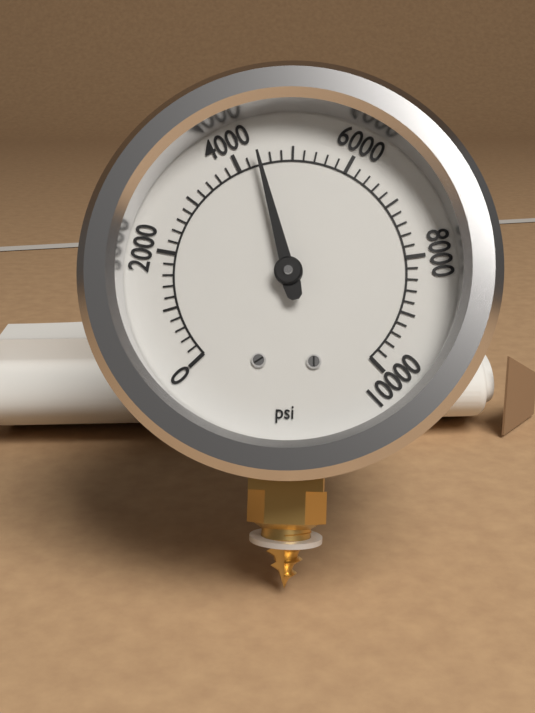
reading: 4400 psi
